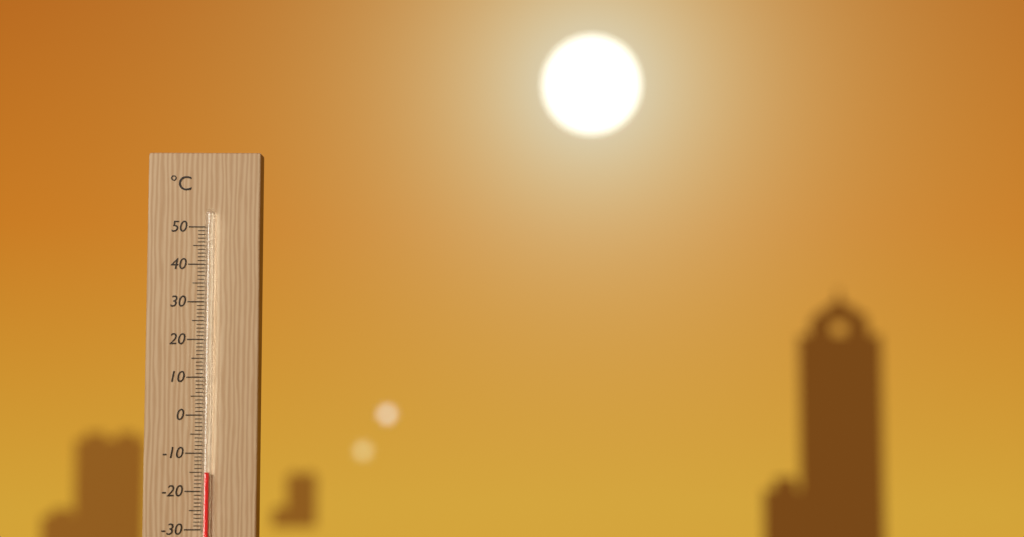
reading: -15 °C
